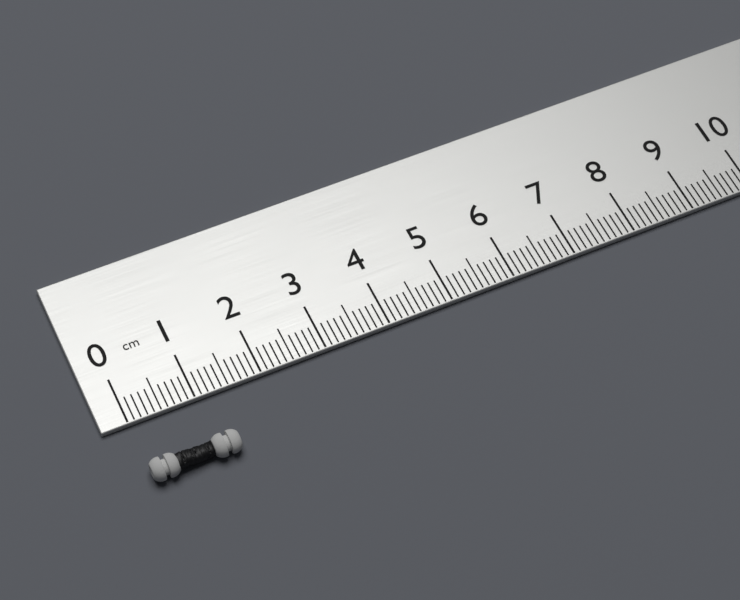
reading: 1.3 cm
